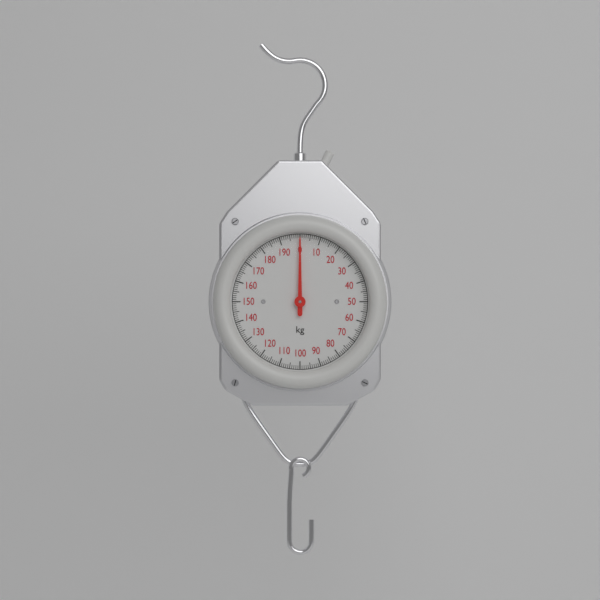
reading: 0 kg
